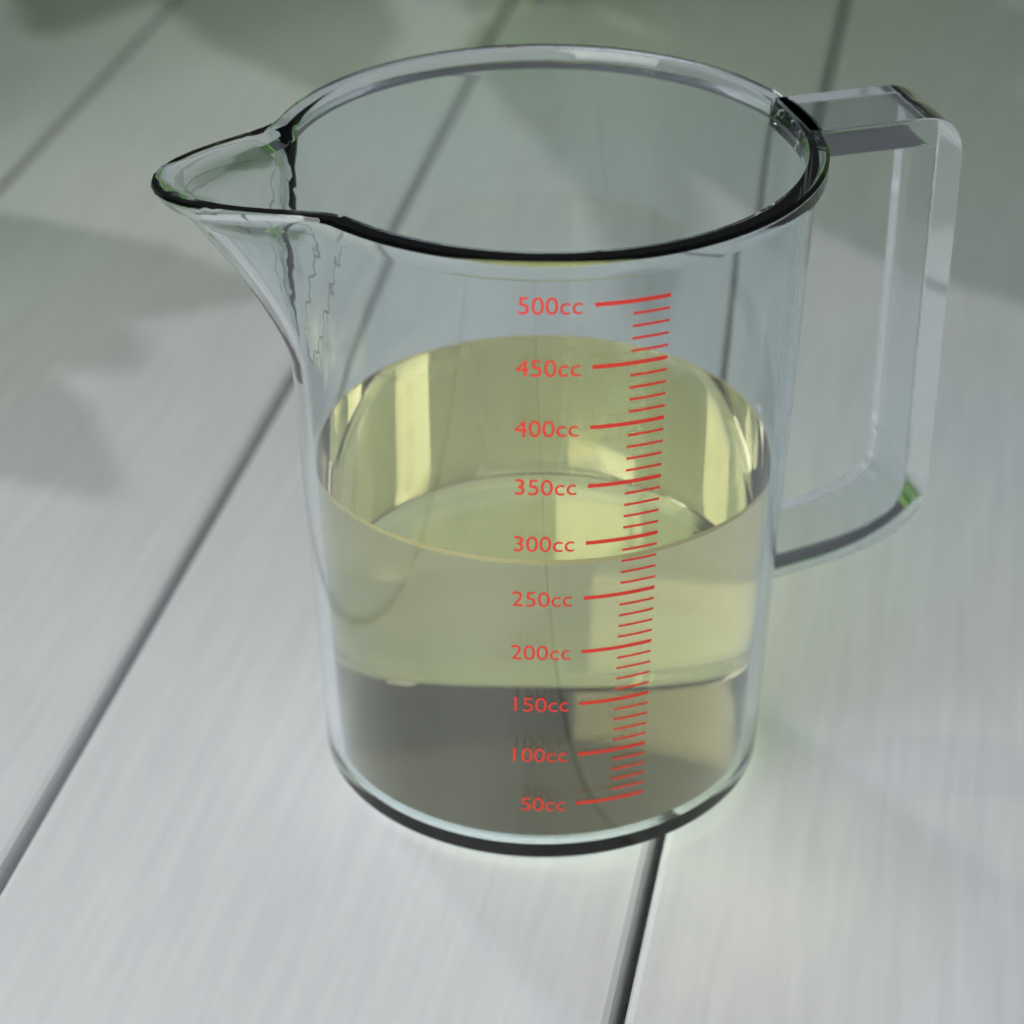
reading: 280 cc
